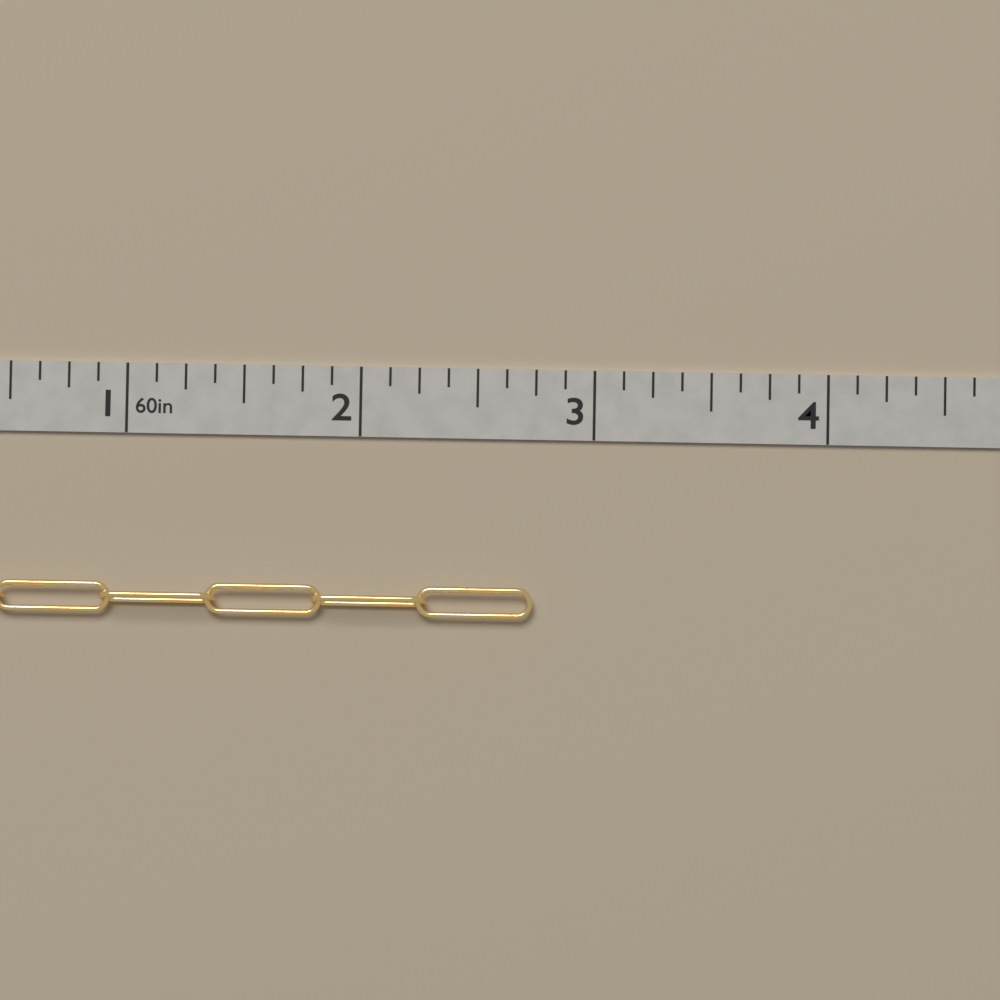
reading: 2.750 in
